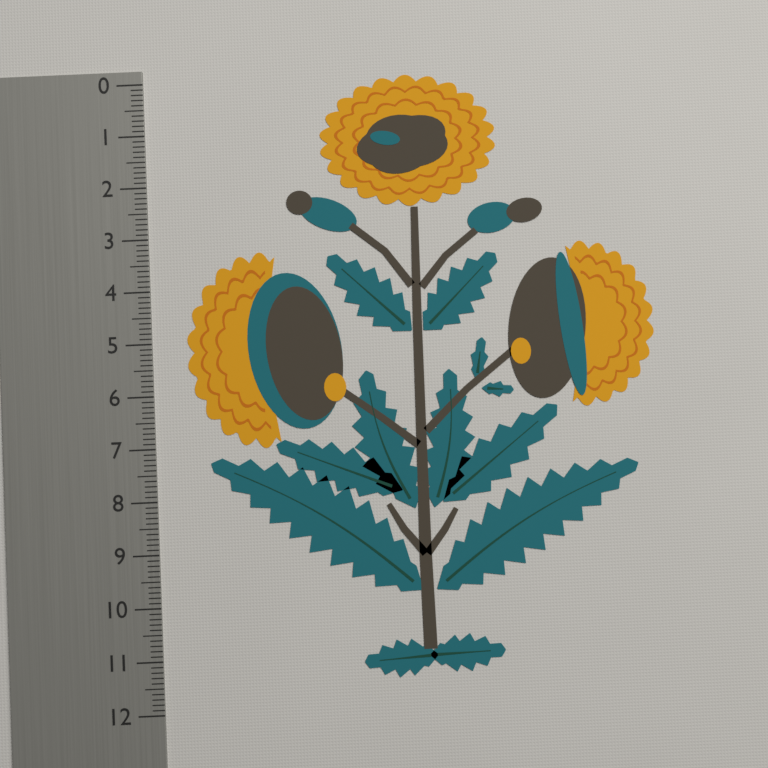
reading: 11.5 (no unit)
